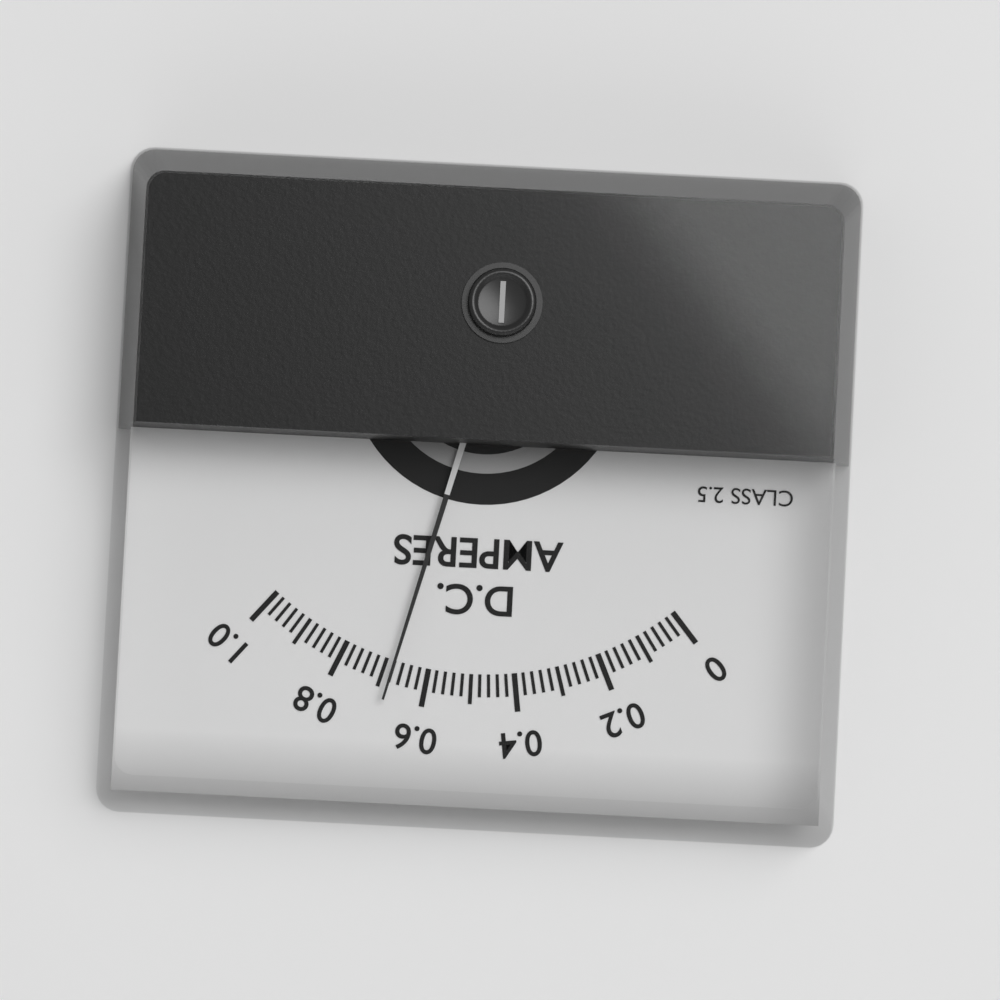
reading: 0.68 A
